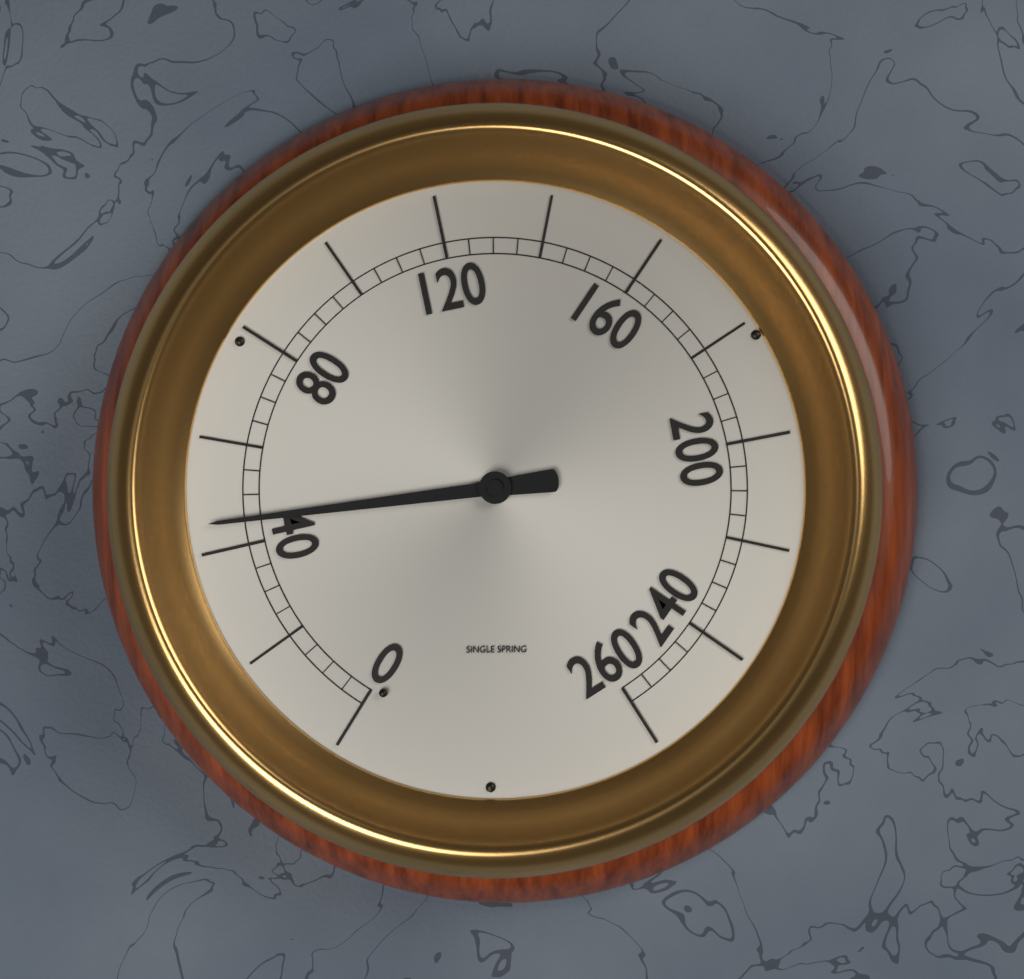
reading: 45 (no unit)
